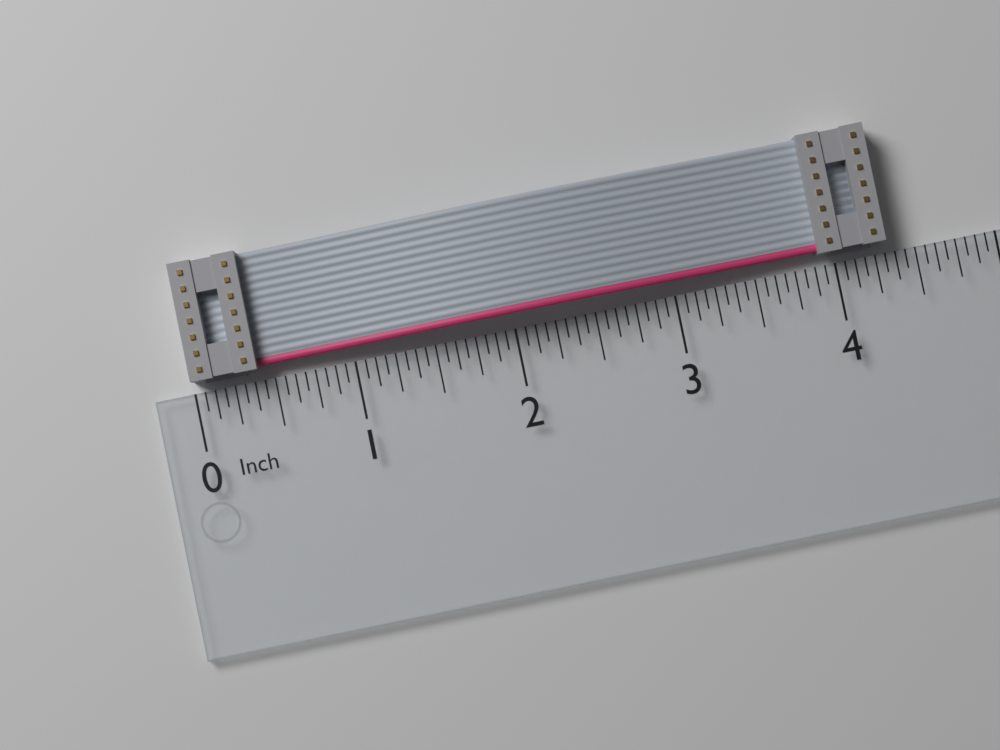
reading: 4.3125 in
